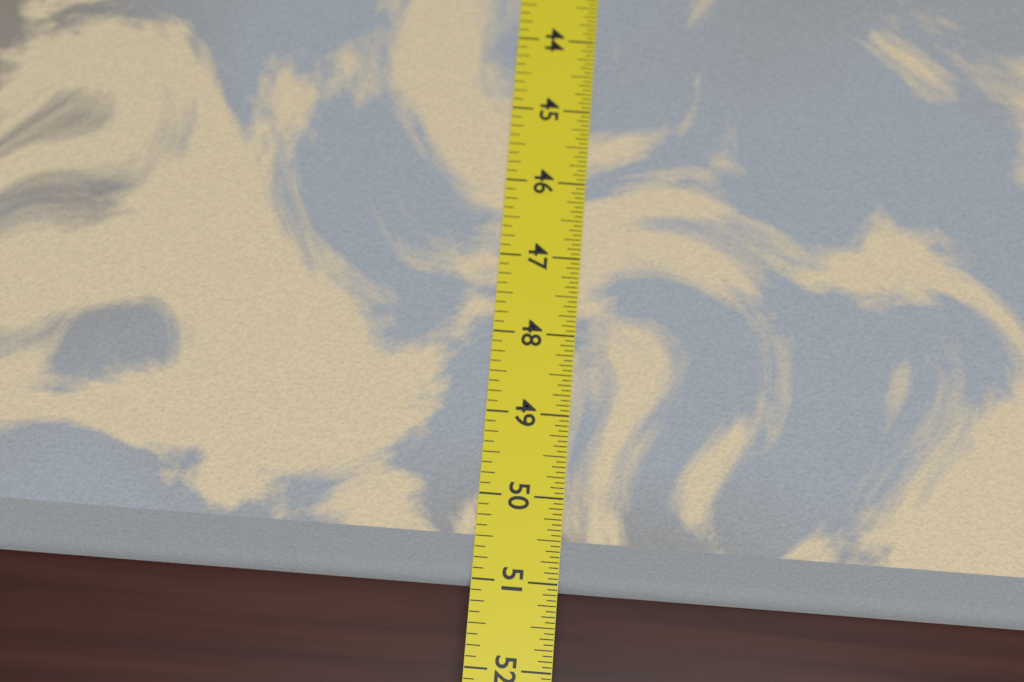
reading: 51.0625 in
